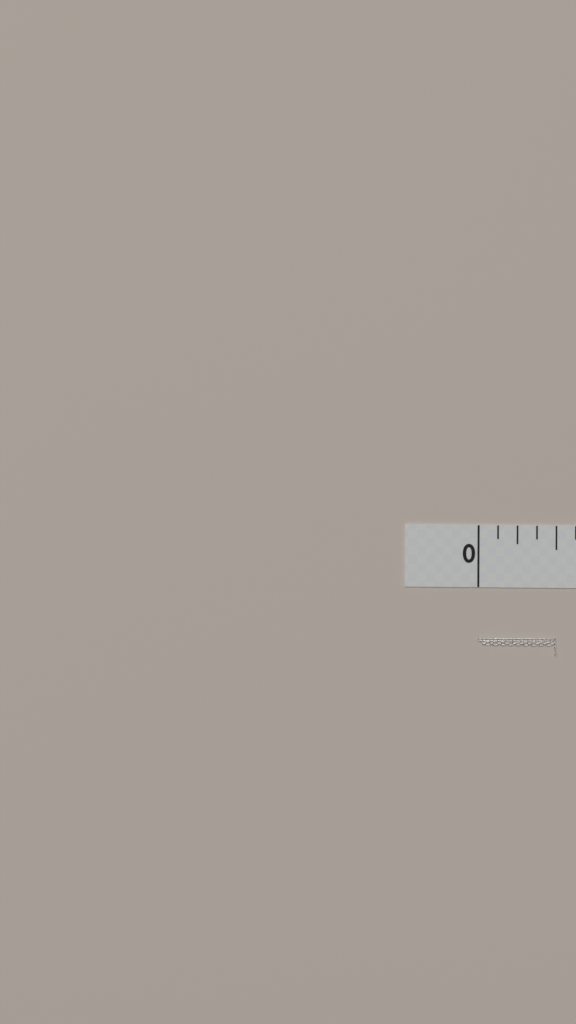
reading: 0.500 in
